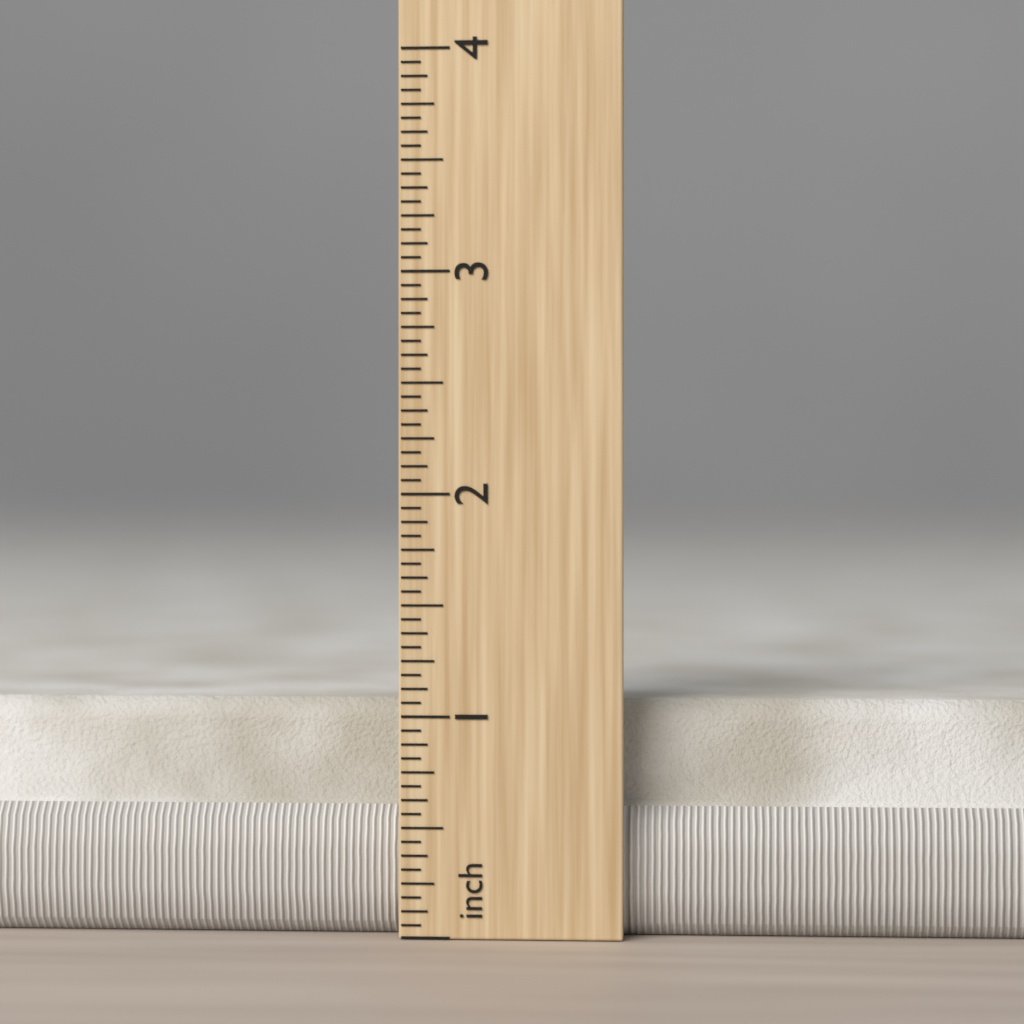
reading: 1.0625 in
